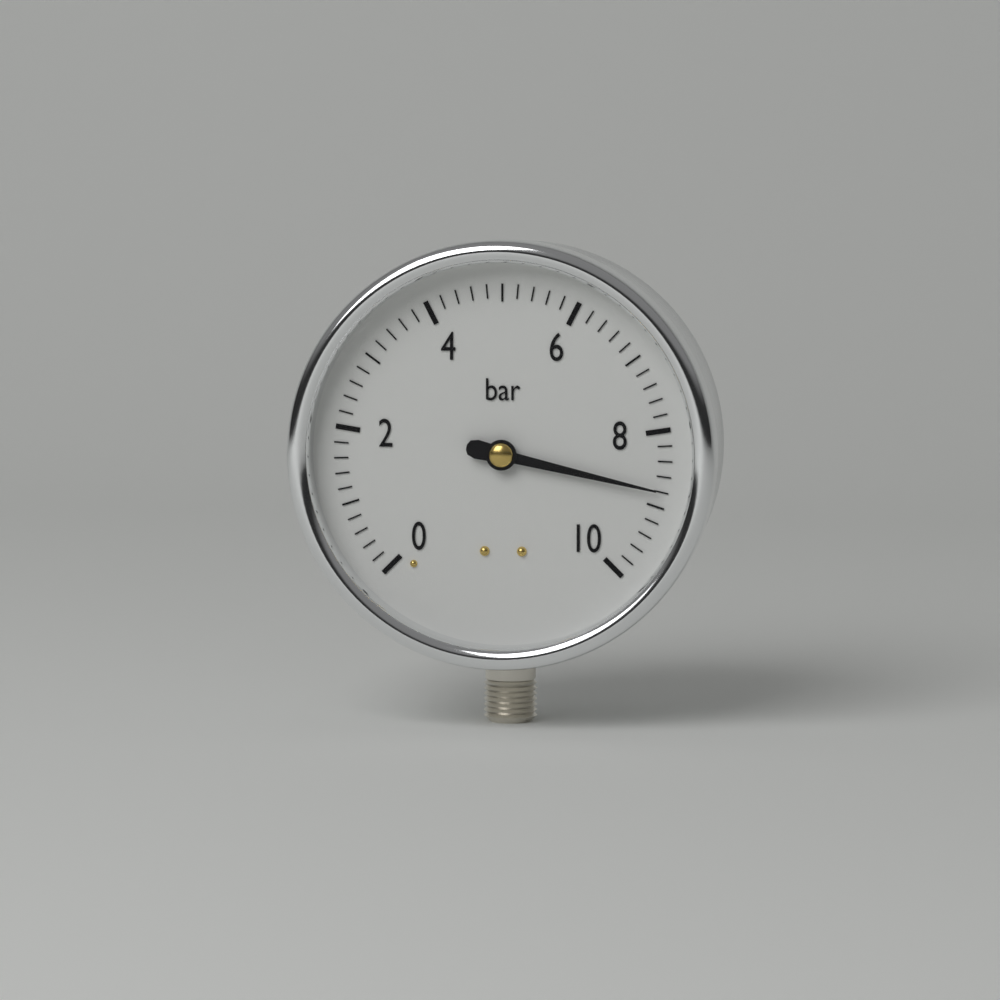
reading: 8.8 bar
